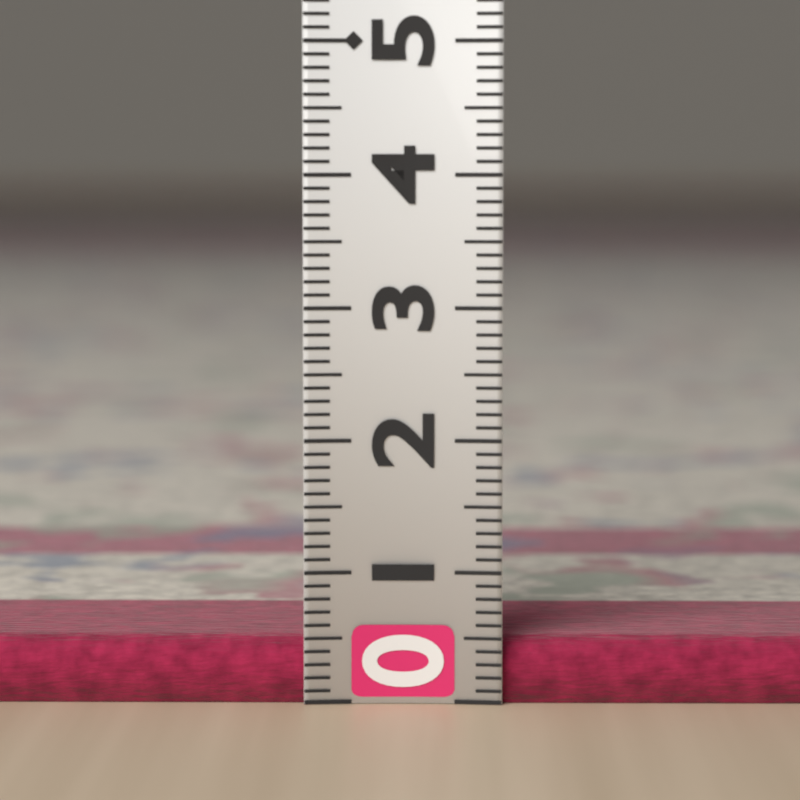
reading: 0.5 (no unit)
